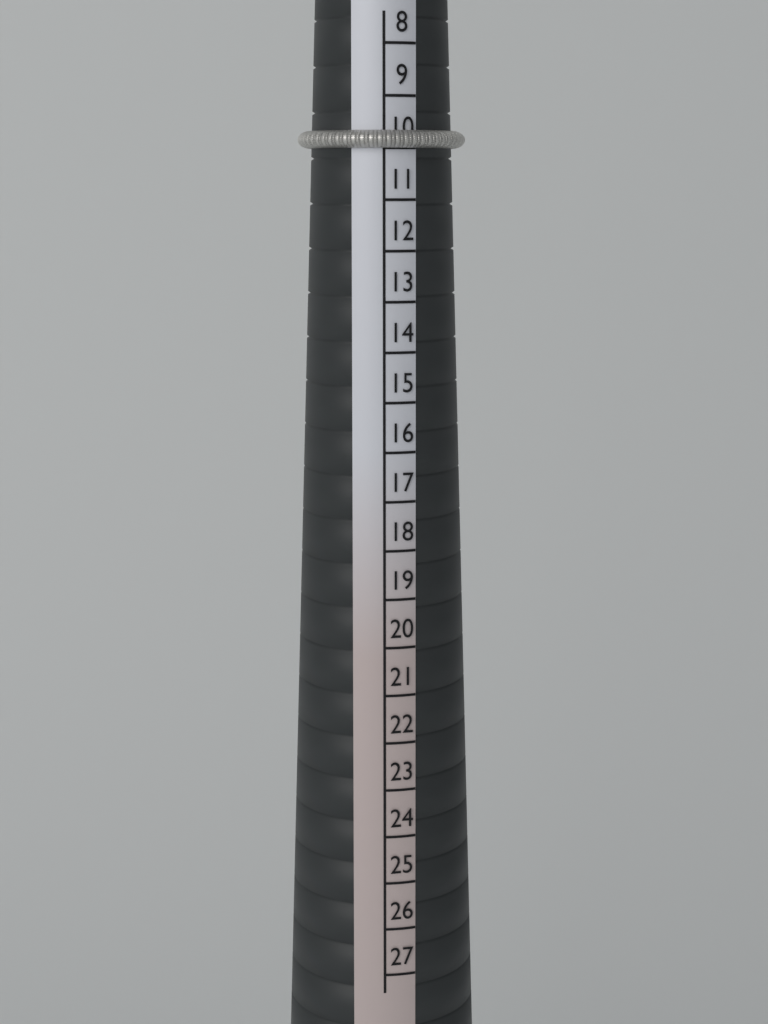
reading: 10 (no unit)
